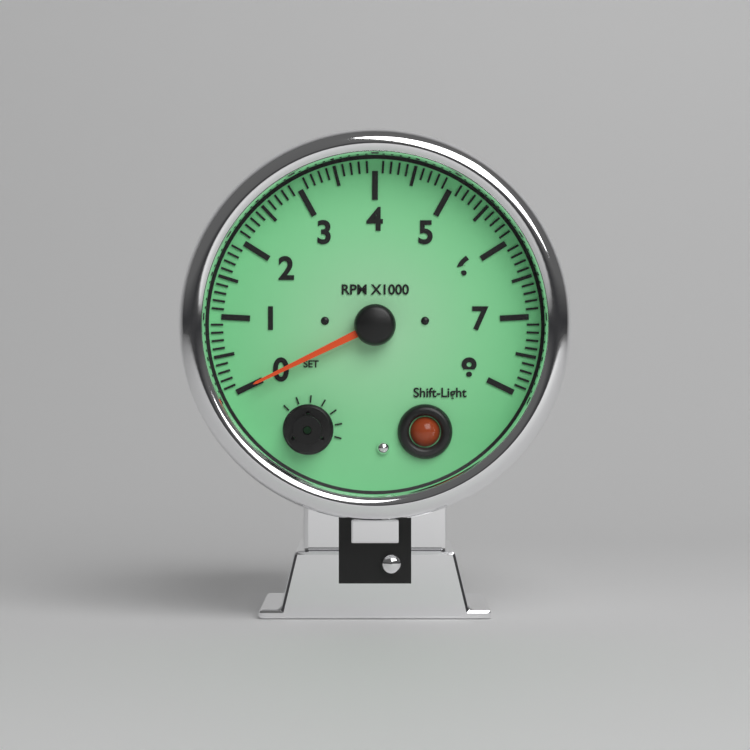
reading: 0 RPM
